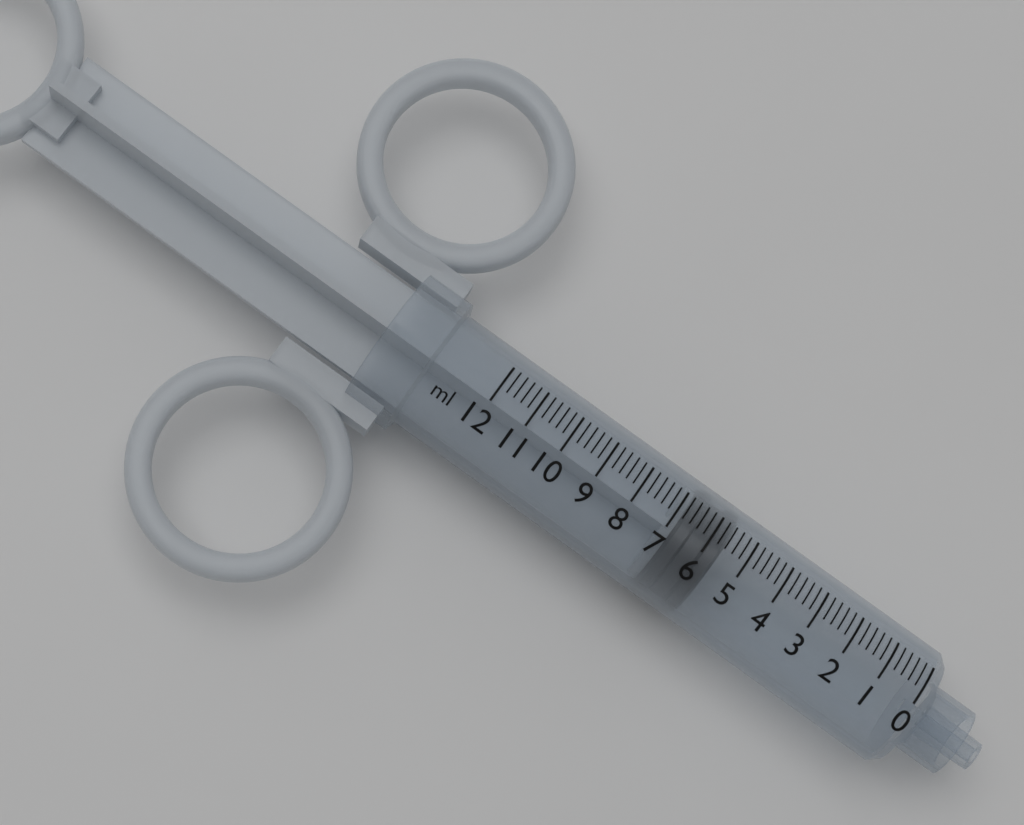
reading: 5.6 ml
